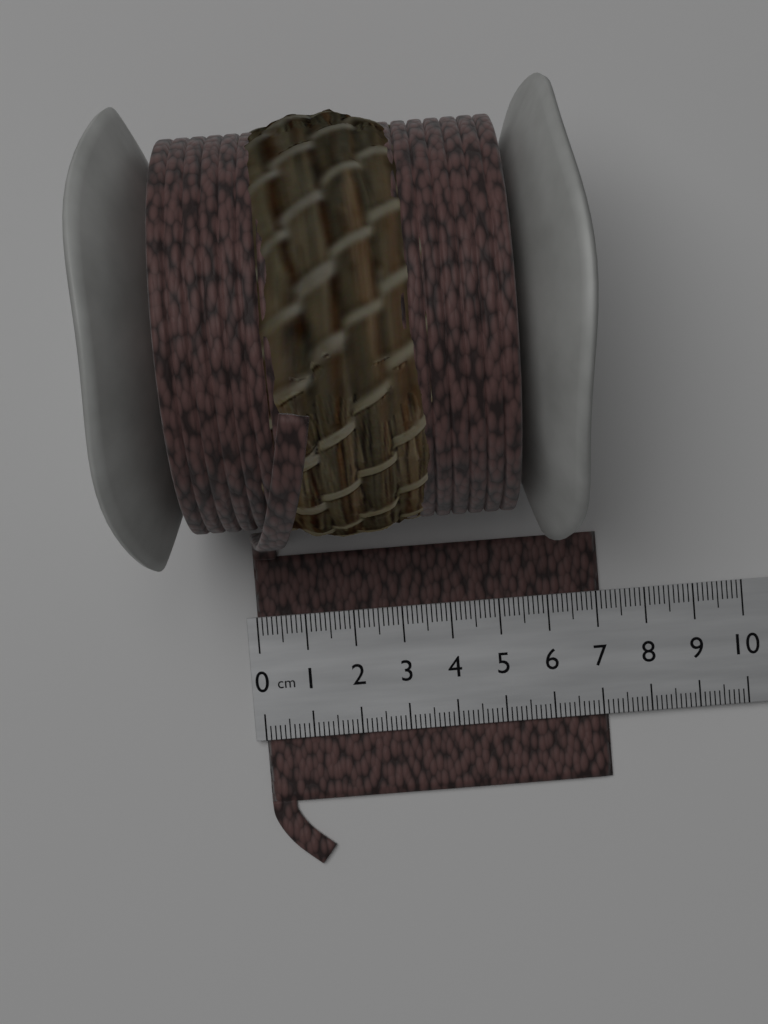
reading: 7.1 cm
